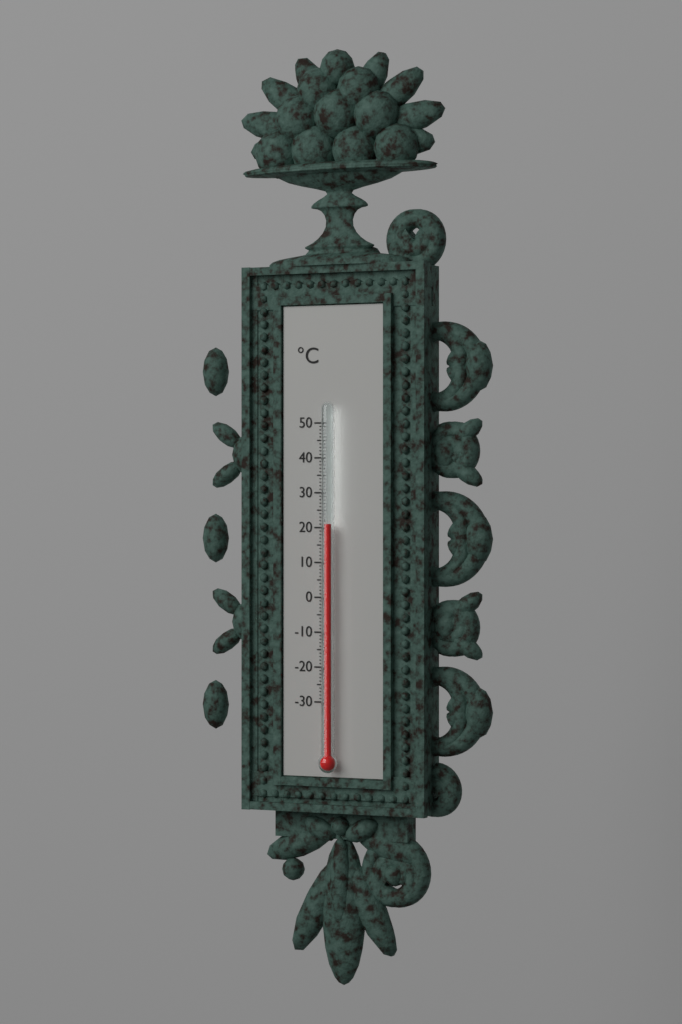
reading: 21 °C
